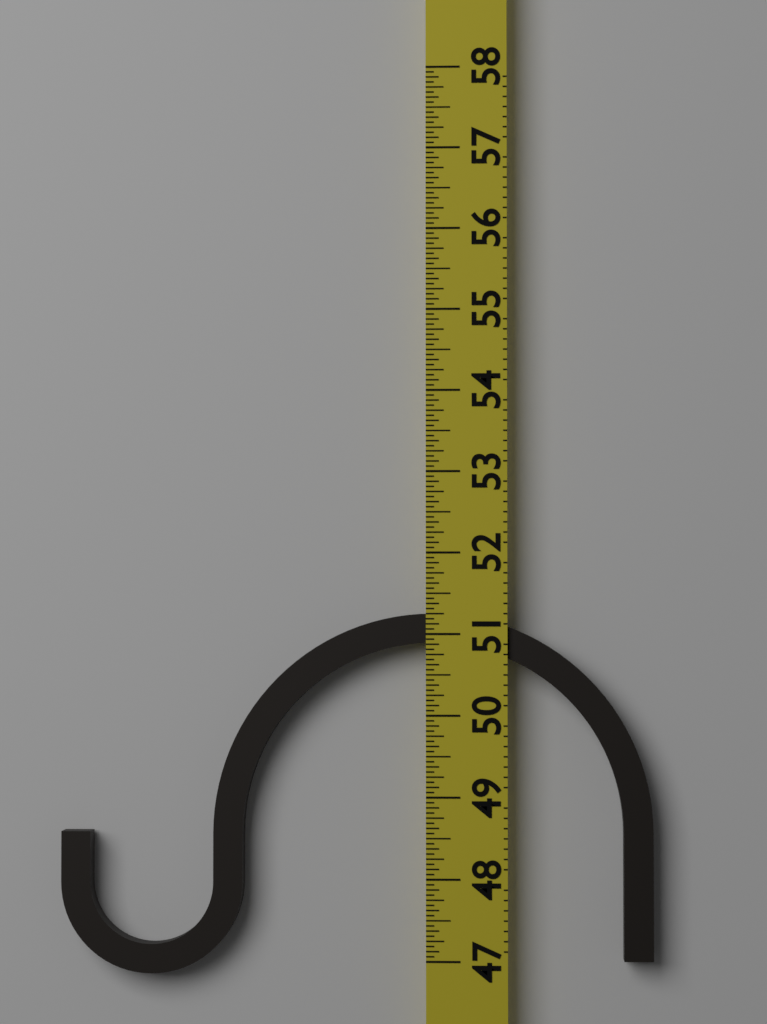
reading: 51.2500 (no unit)
